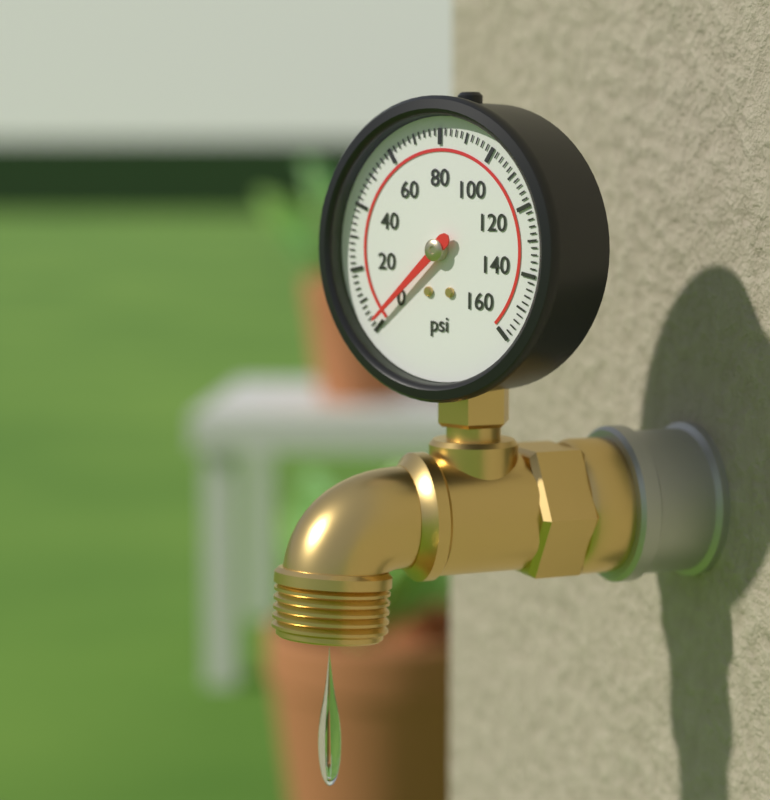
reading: 2 psi
